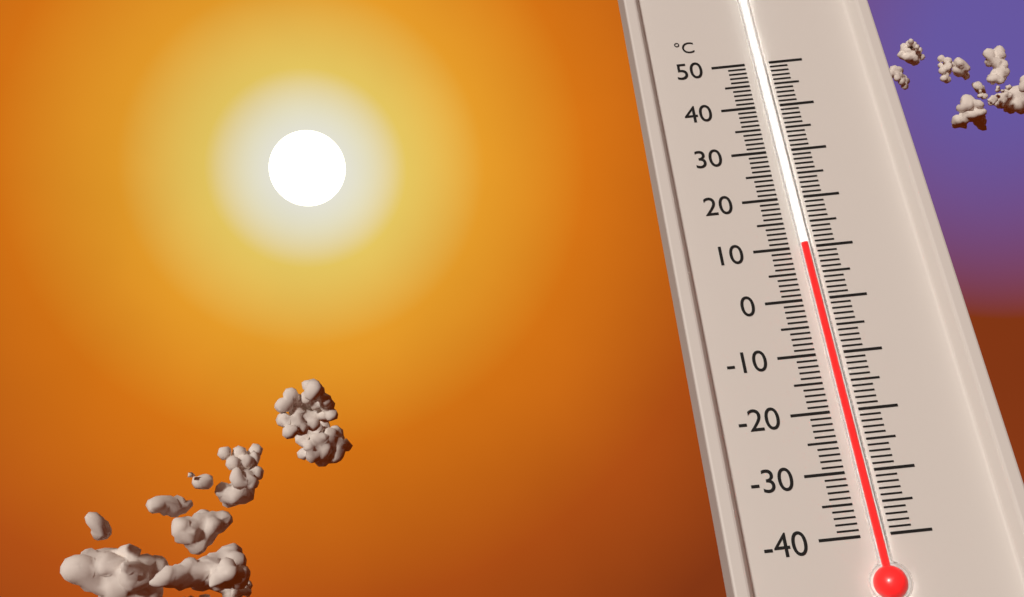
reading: 10 °C
